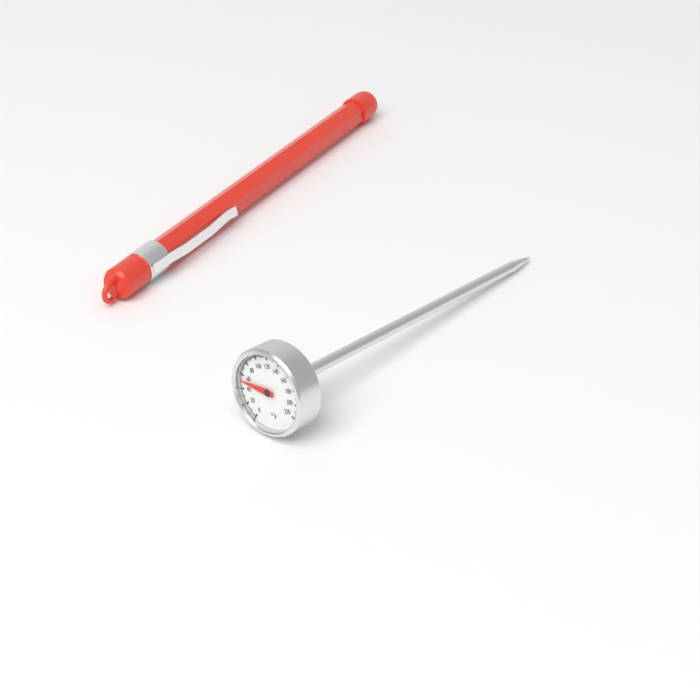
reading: 52 °F
